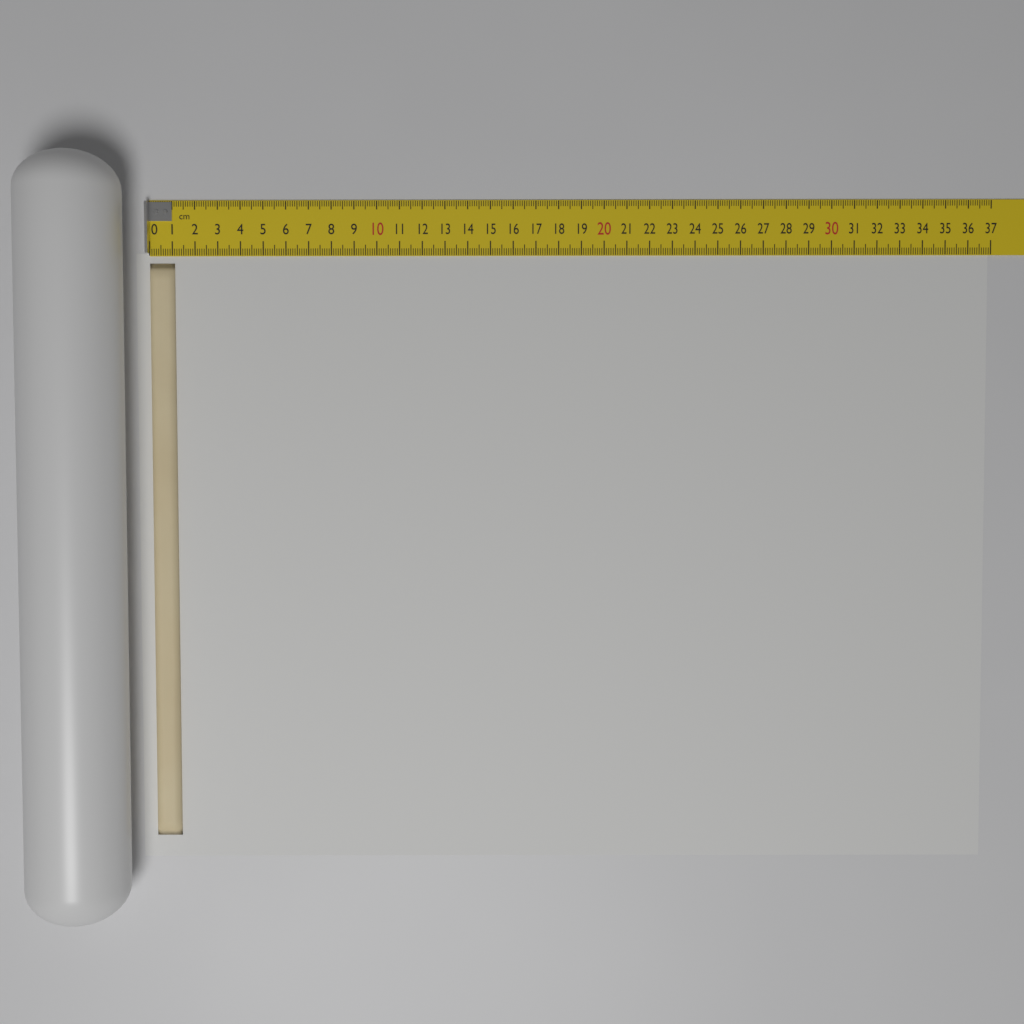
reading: 1.1 cm
